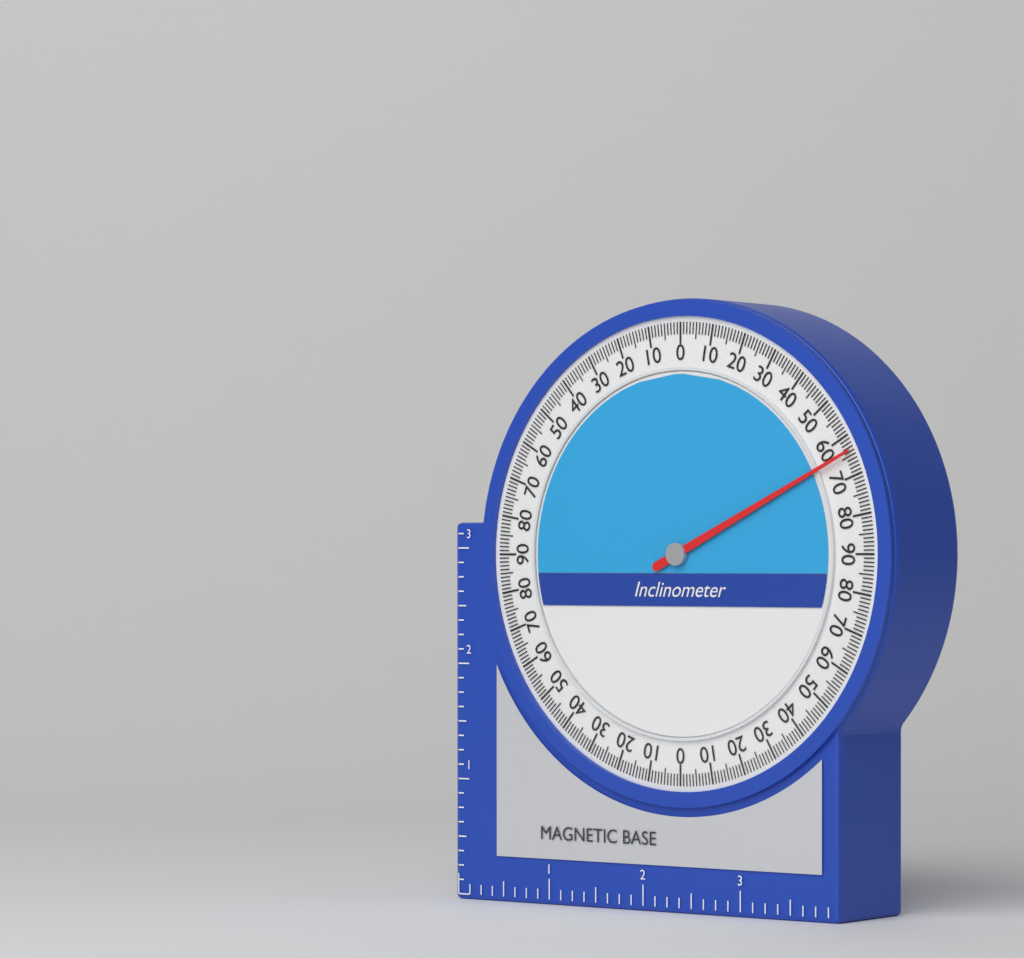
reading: 64 (no unit)
